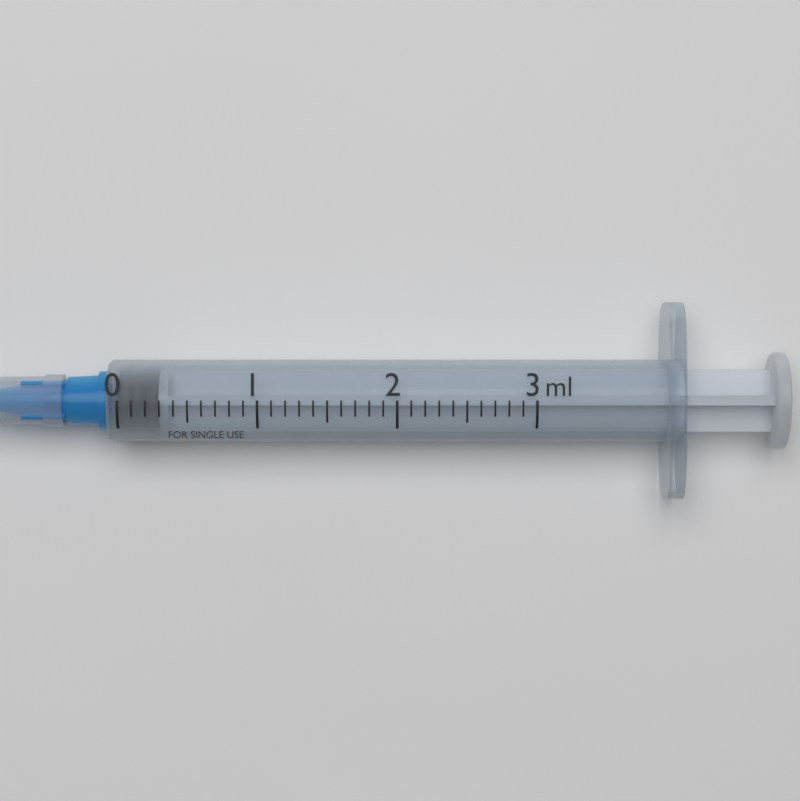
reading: 0.0 ml
